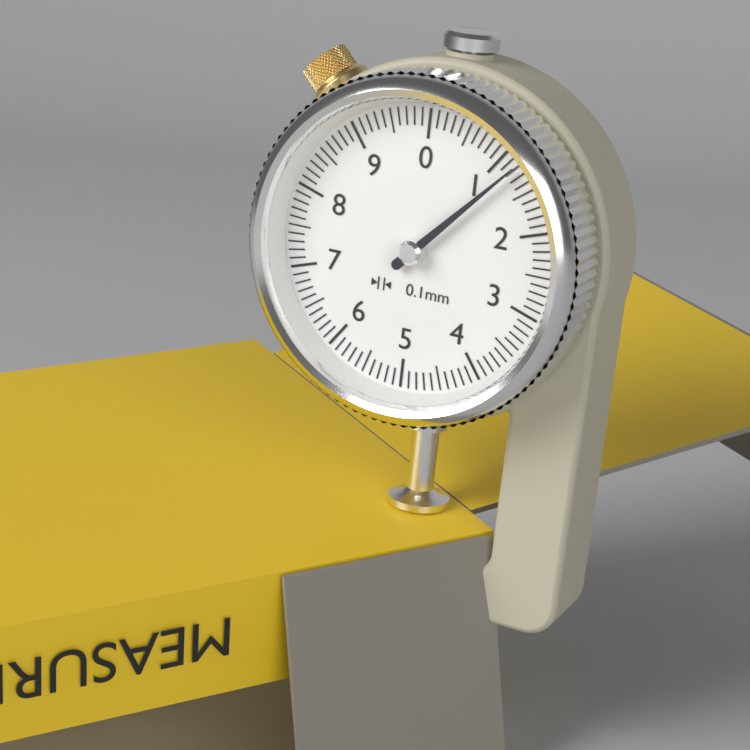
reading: 1.2 mm
